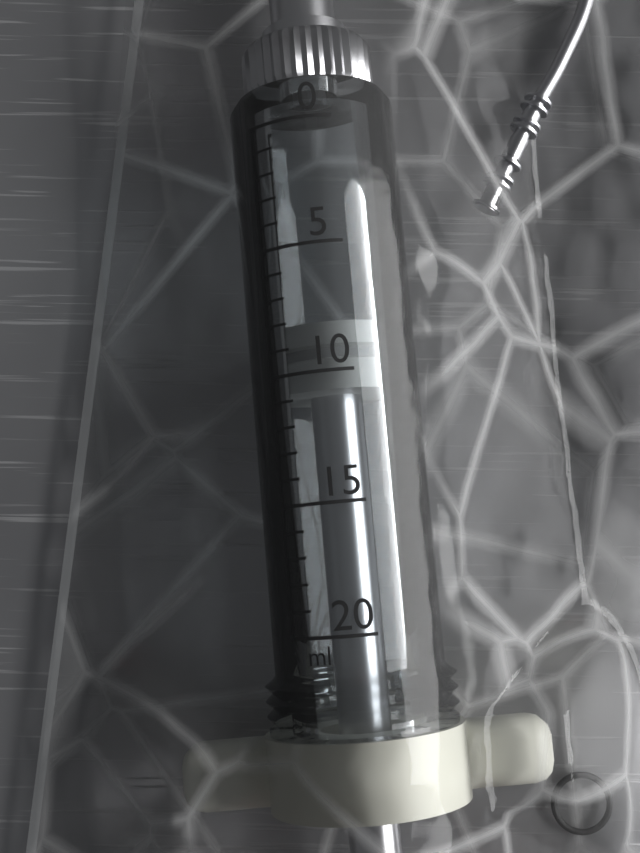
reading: 8 ml
